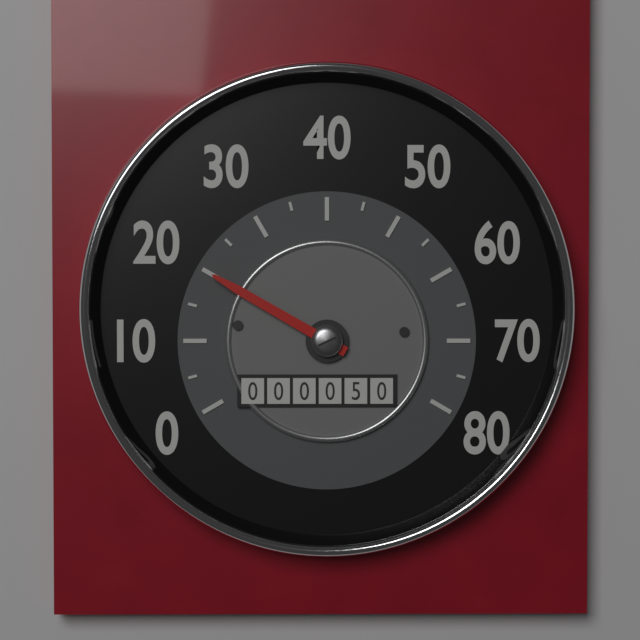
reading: 20 (no unit)
